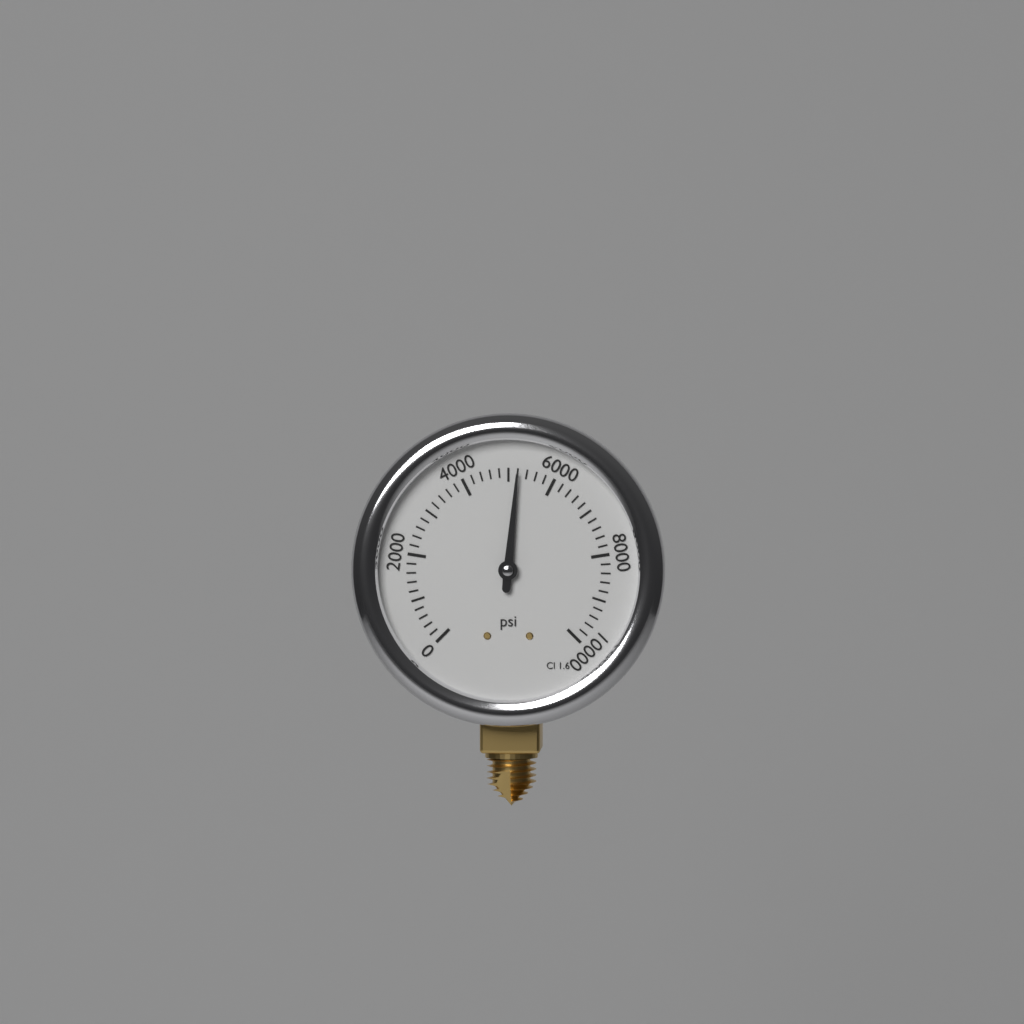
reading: 5200 psi
